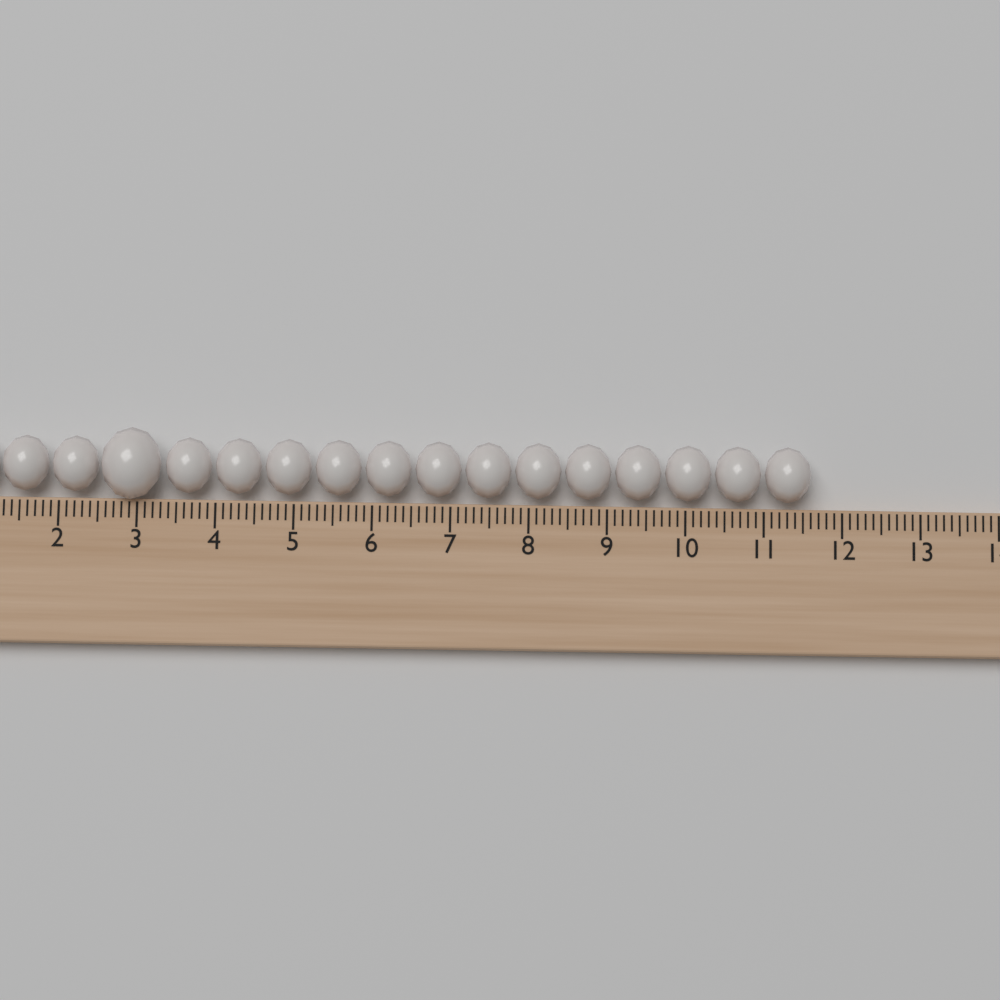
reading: 11.6 (no unit)
